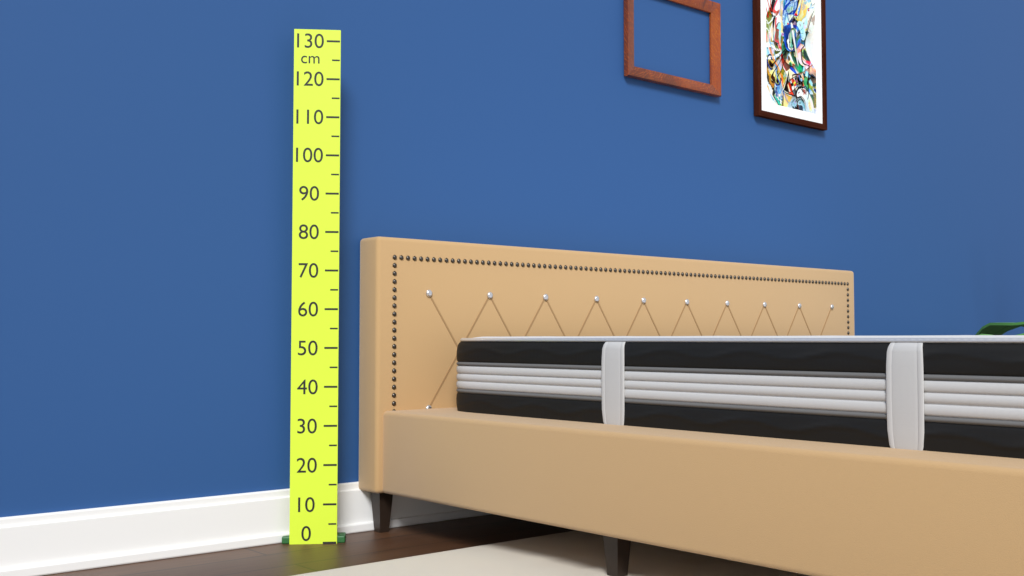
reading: 80 cm
